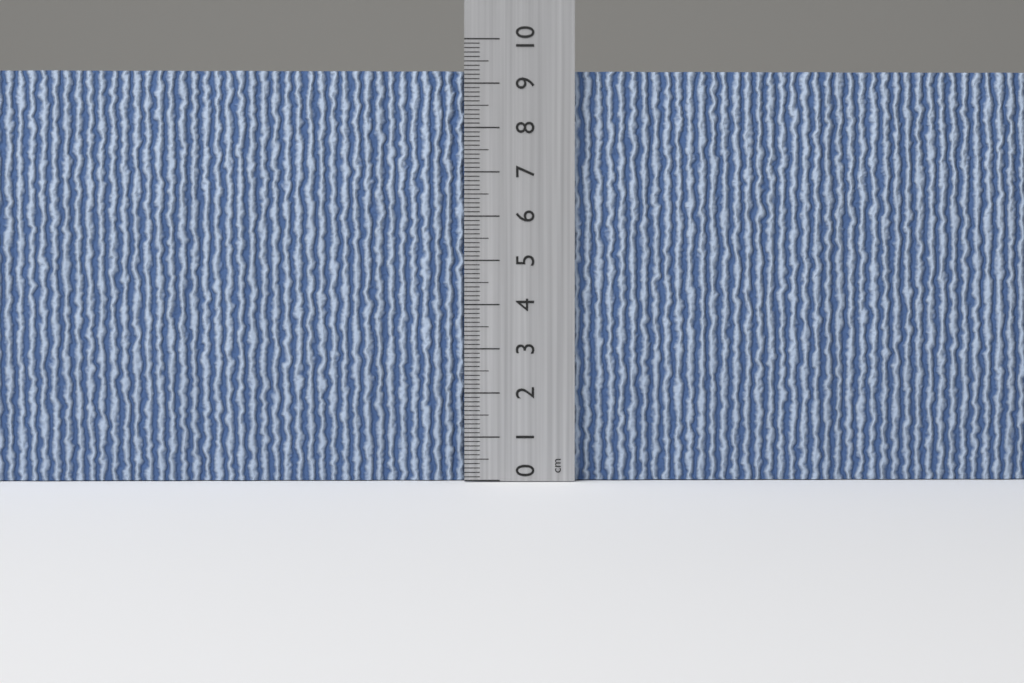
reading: 9.3 cm
